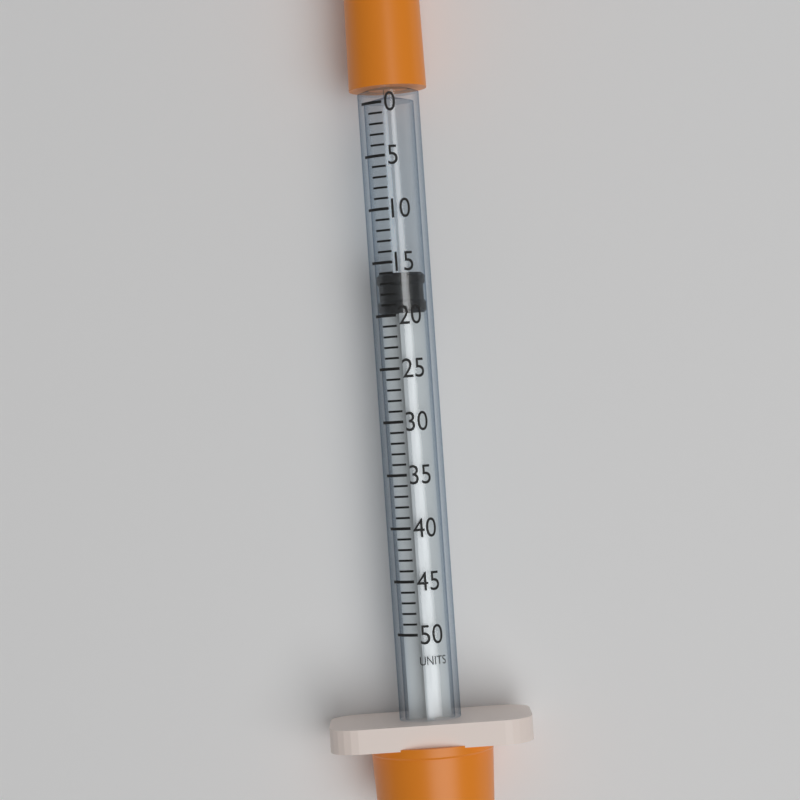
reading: 16 units
